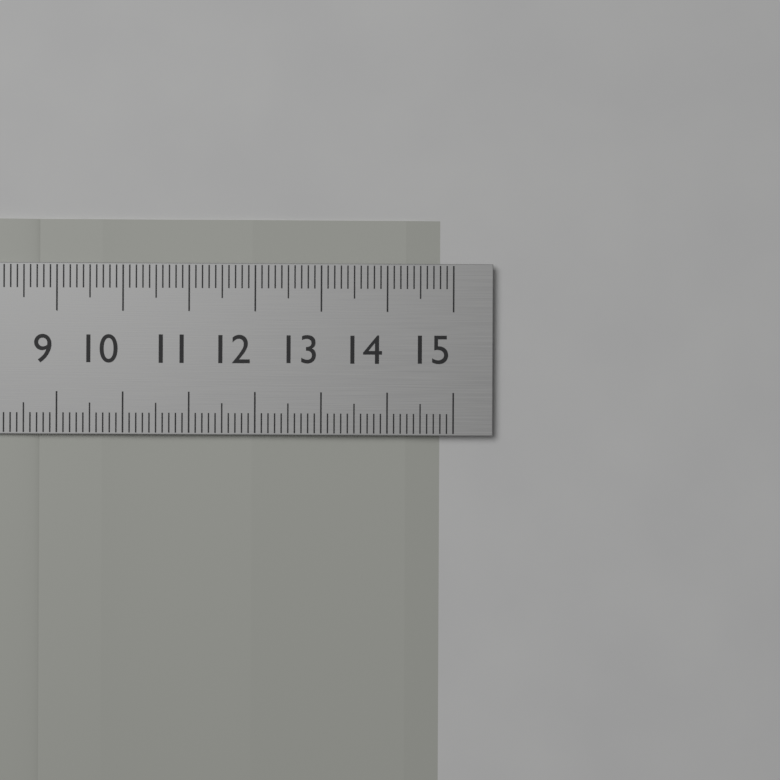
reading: 14.8 cm
